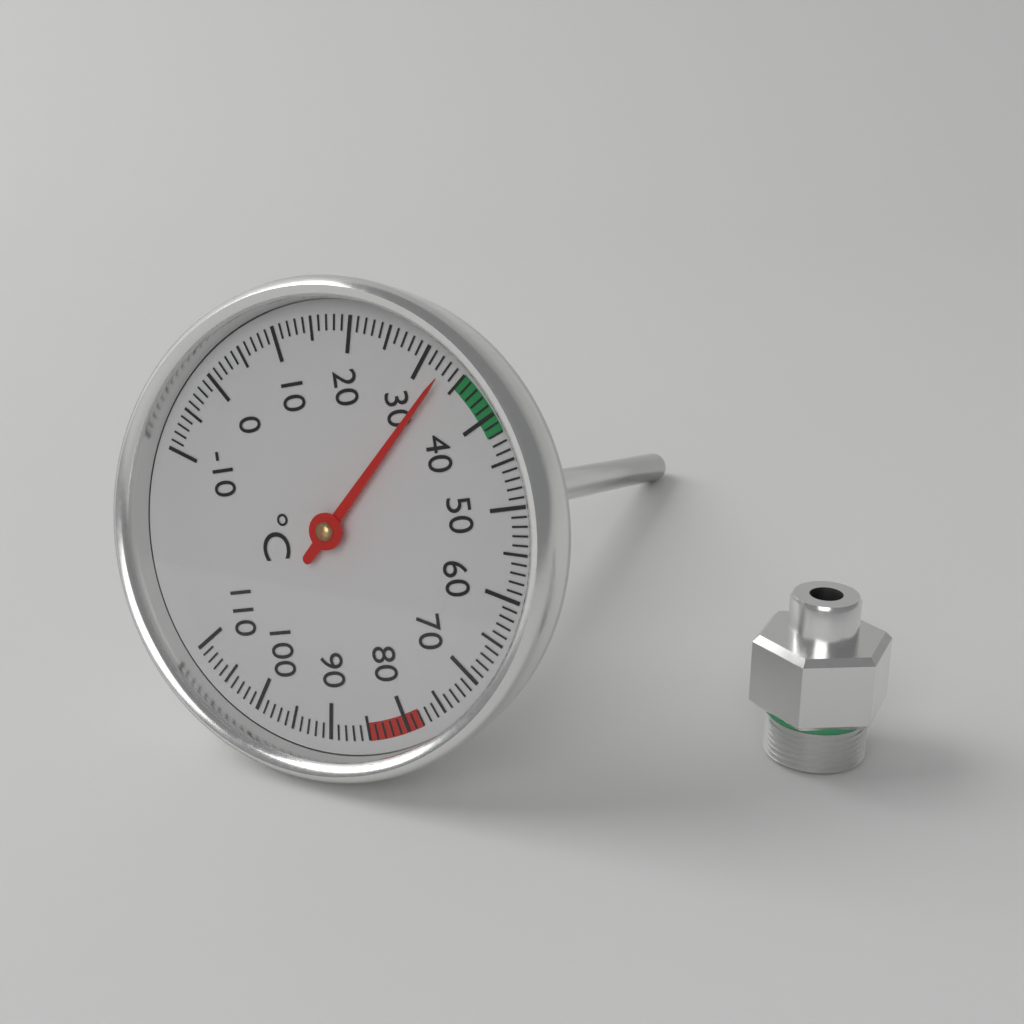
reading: 33 °C
